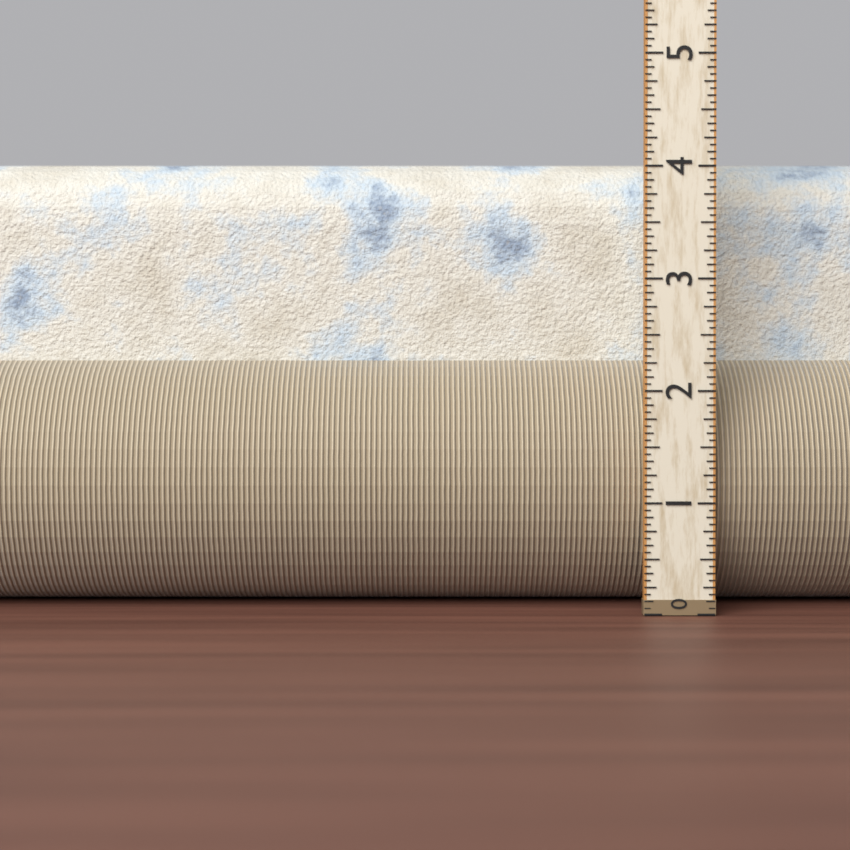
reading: 4.1250 (no unit)
